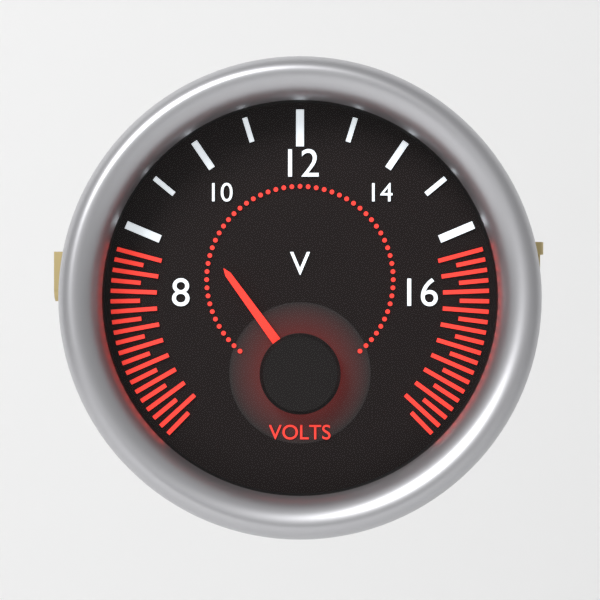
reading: 9 V
